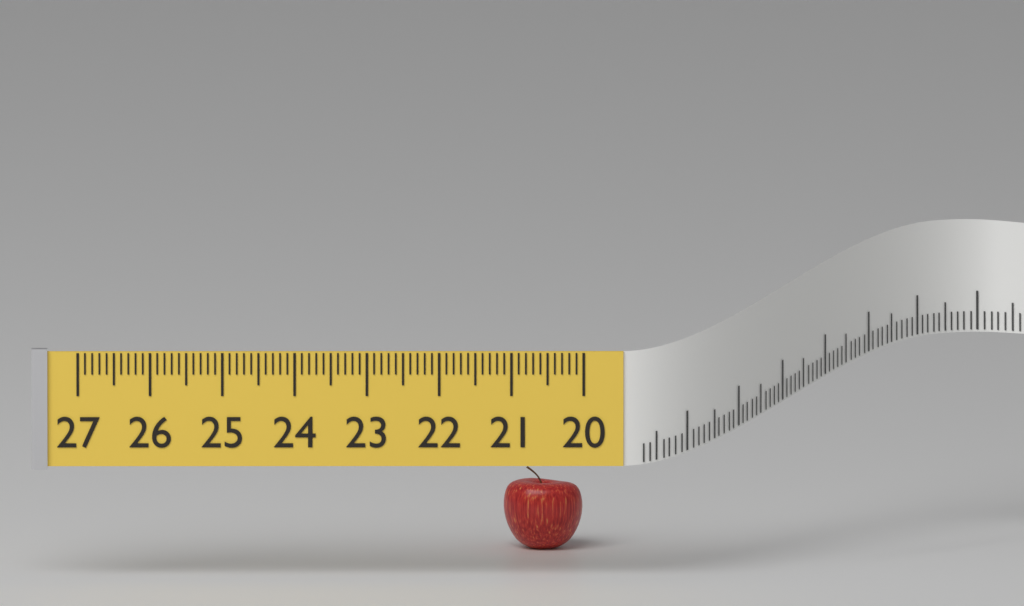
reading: 21.1 (no unit)
